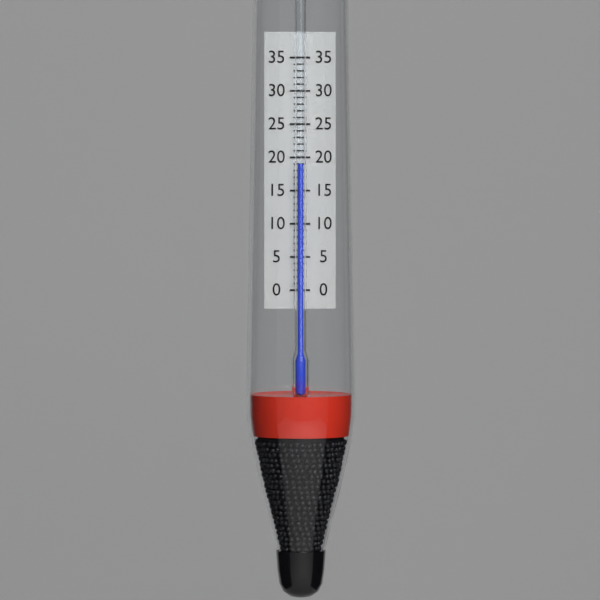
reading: 19 (no unit)
